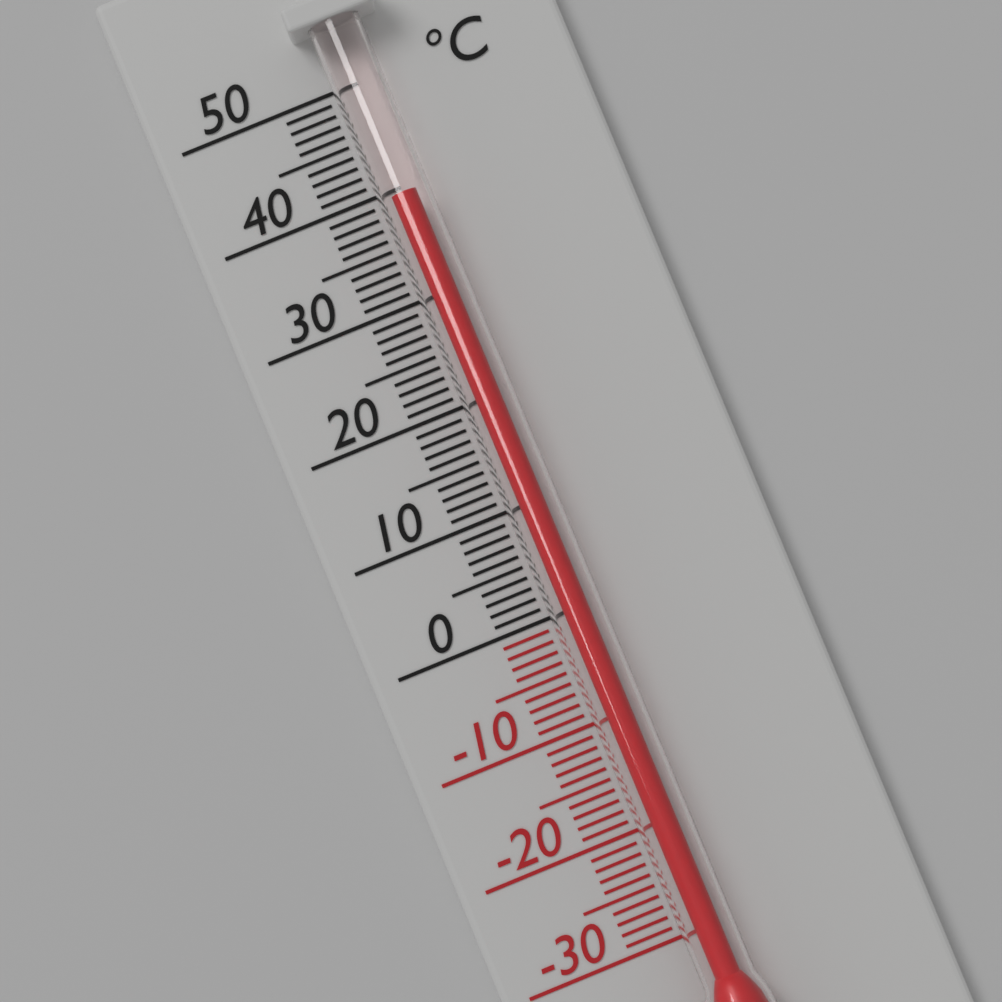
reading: 39 °C
